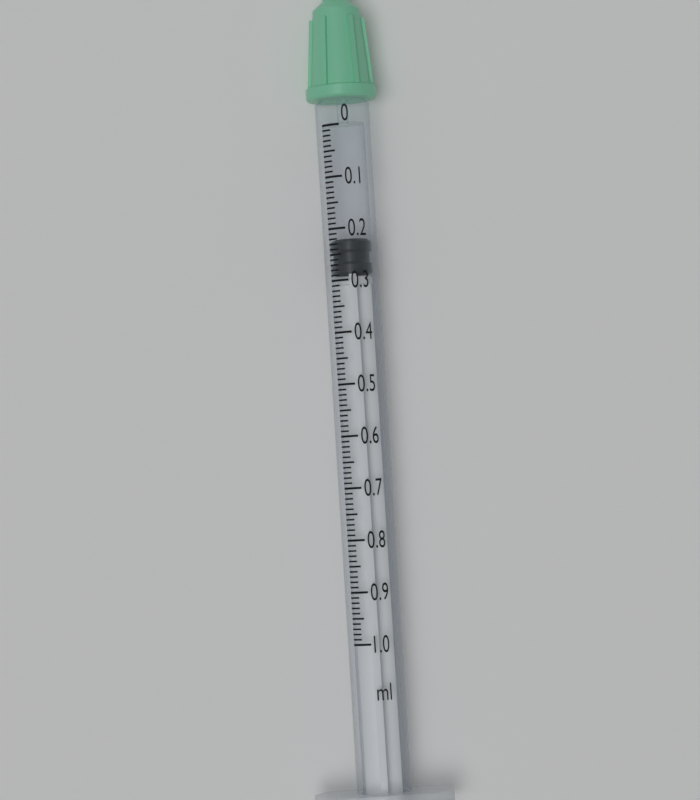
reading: 0.22 ml
